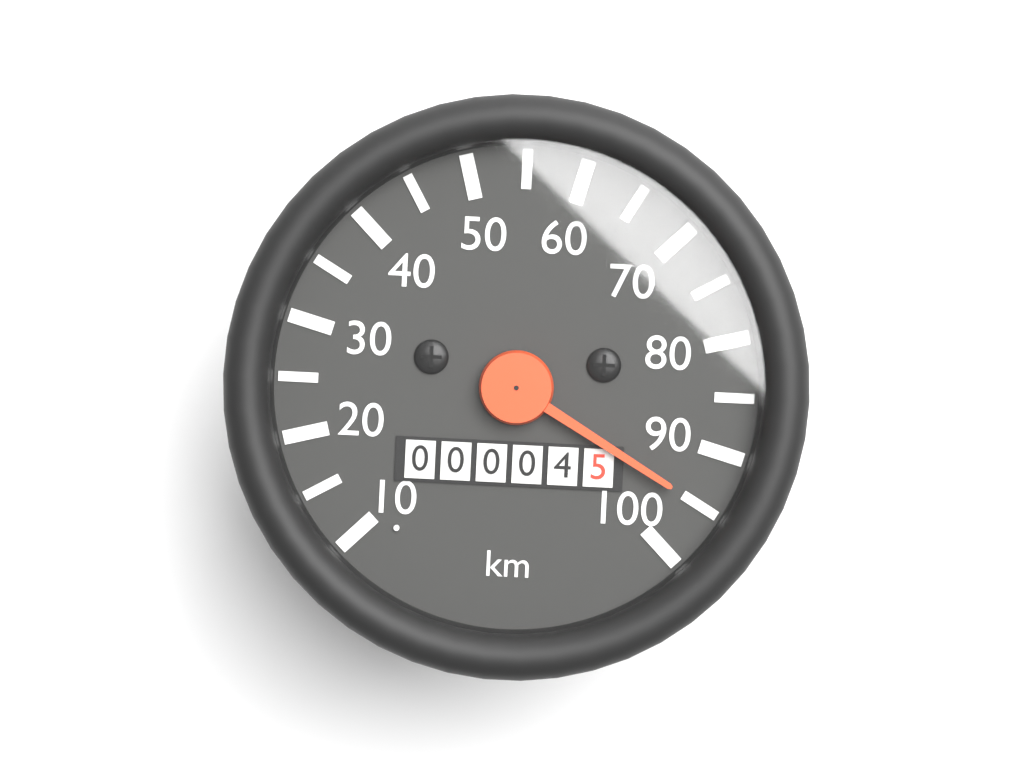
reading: 95 km/h
